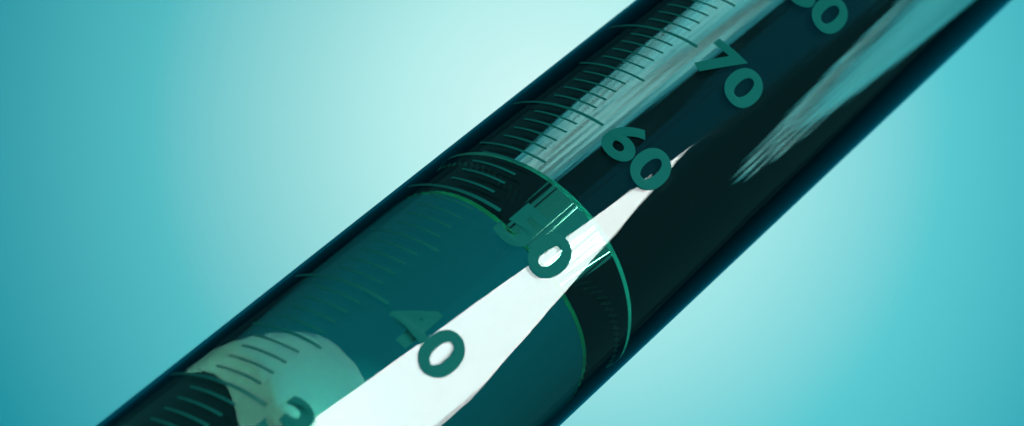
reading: 55 ml
